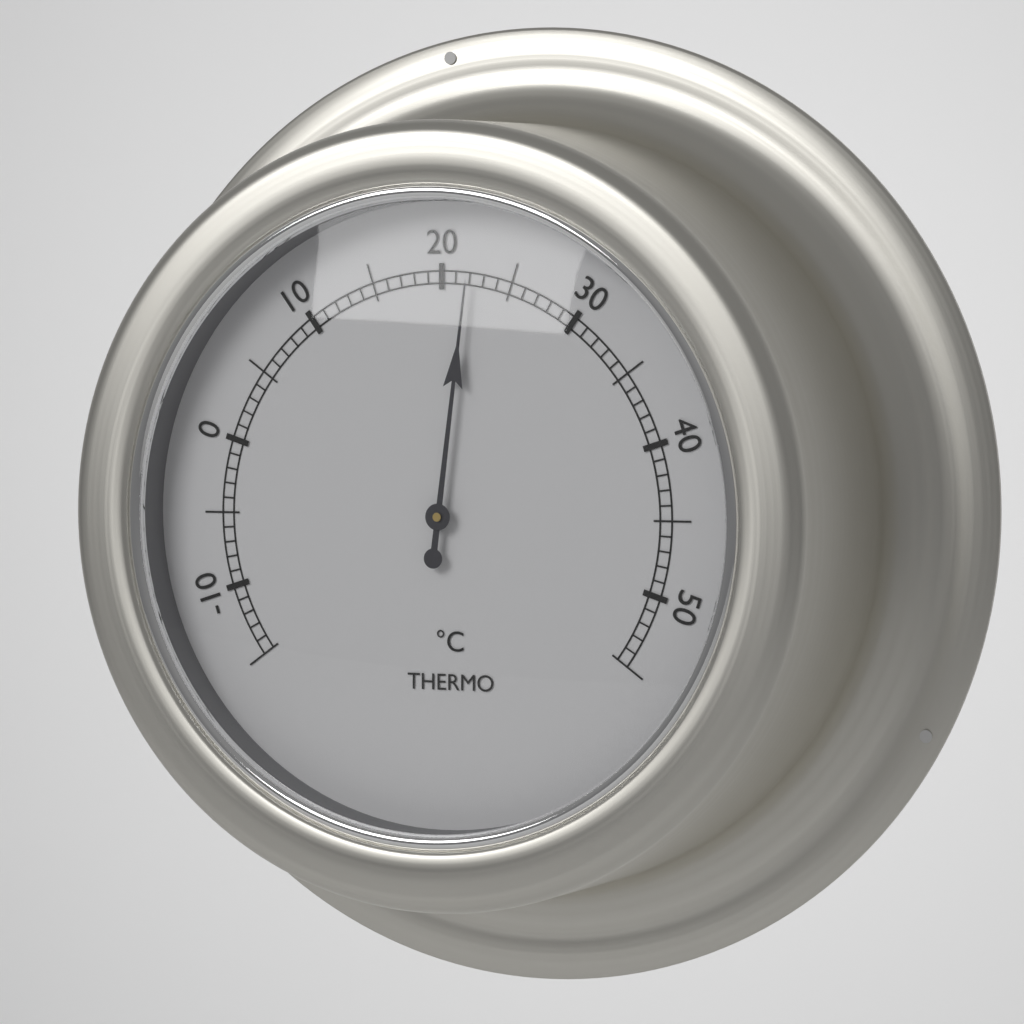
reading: 22 °C
